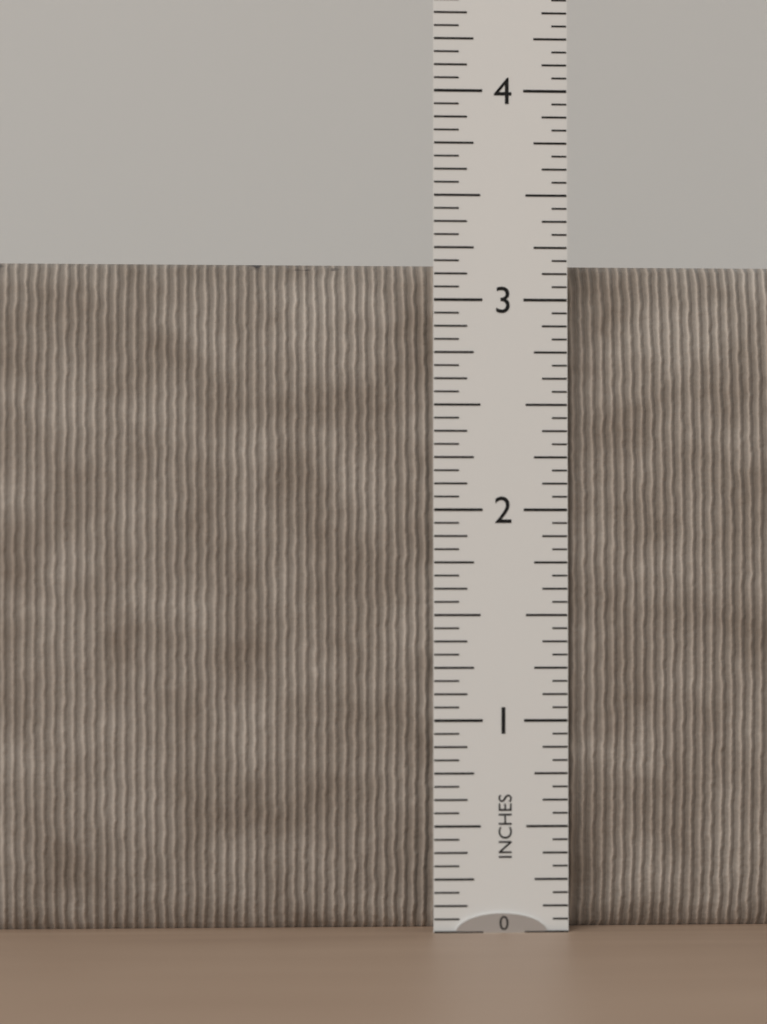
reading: 3.1875 in
